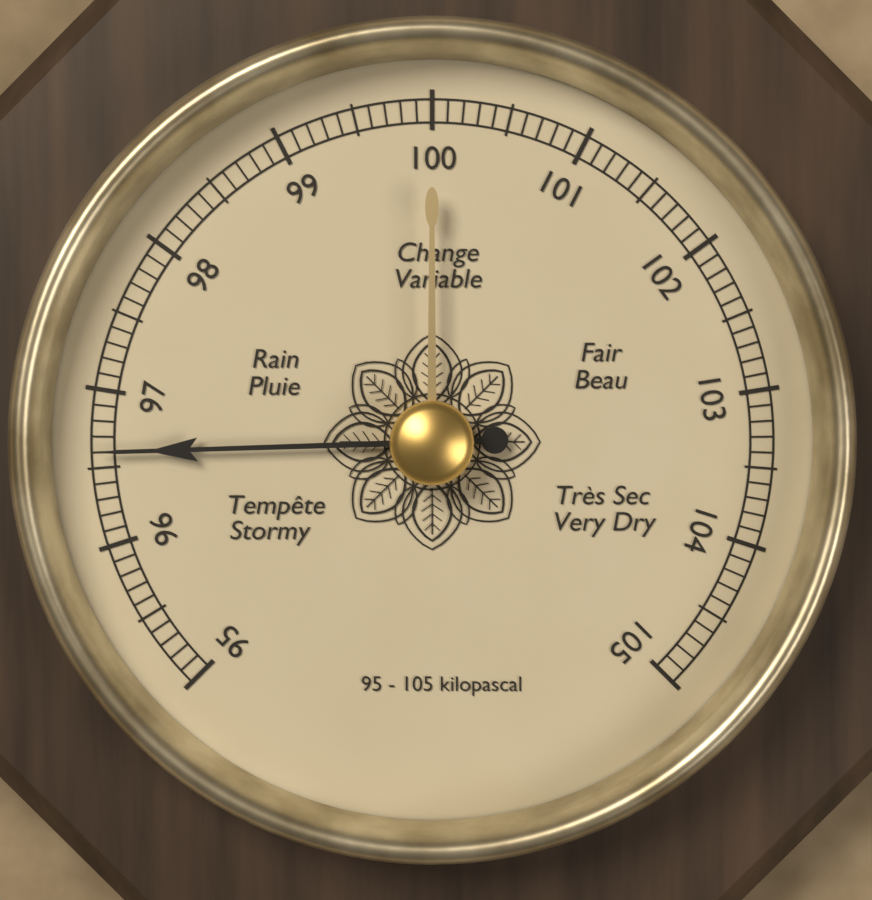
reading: 96.6 kPa
